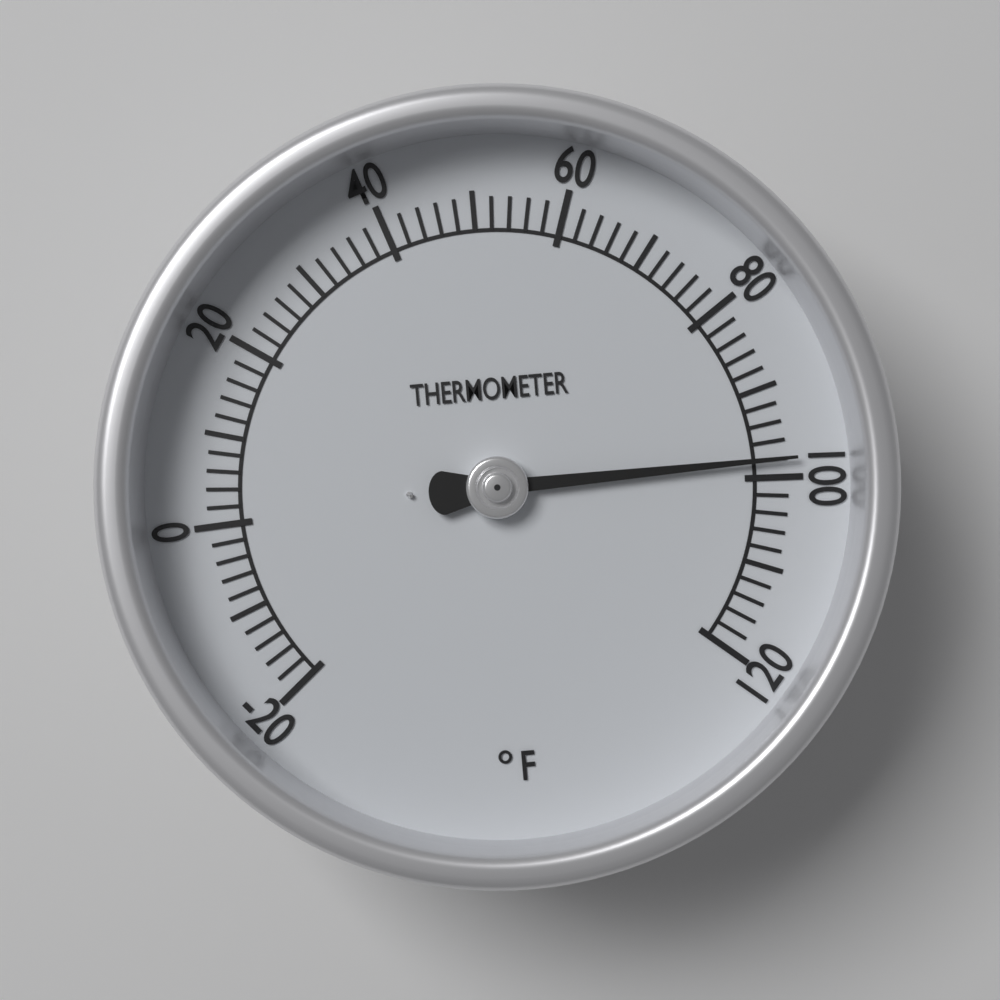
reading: 98 °F
